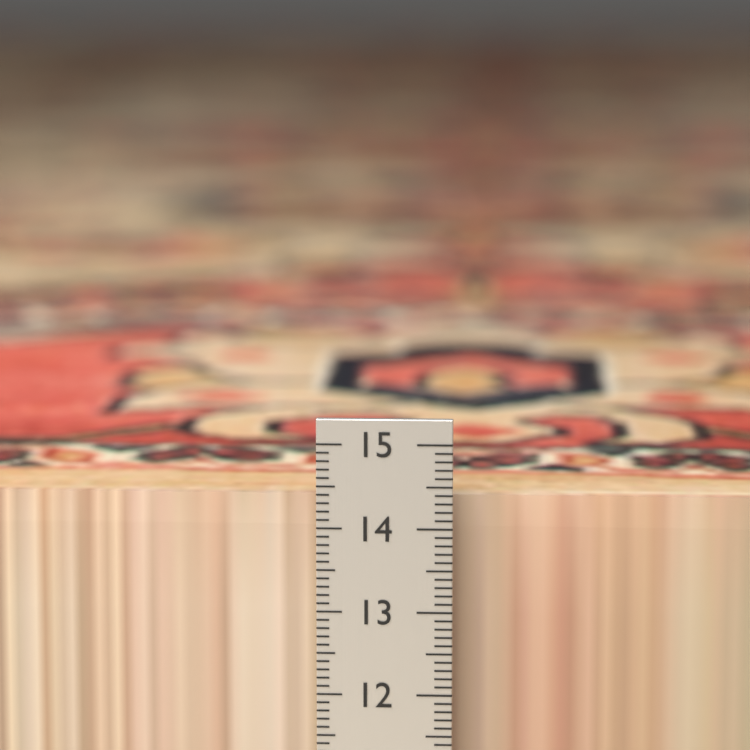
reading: 14.3 cm
